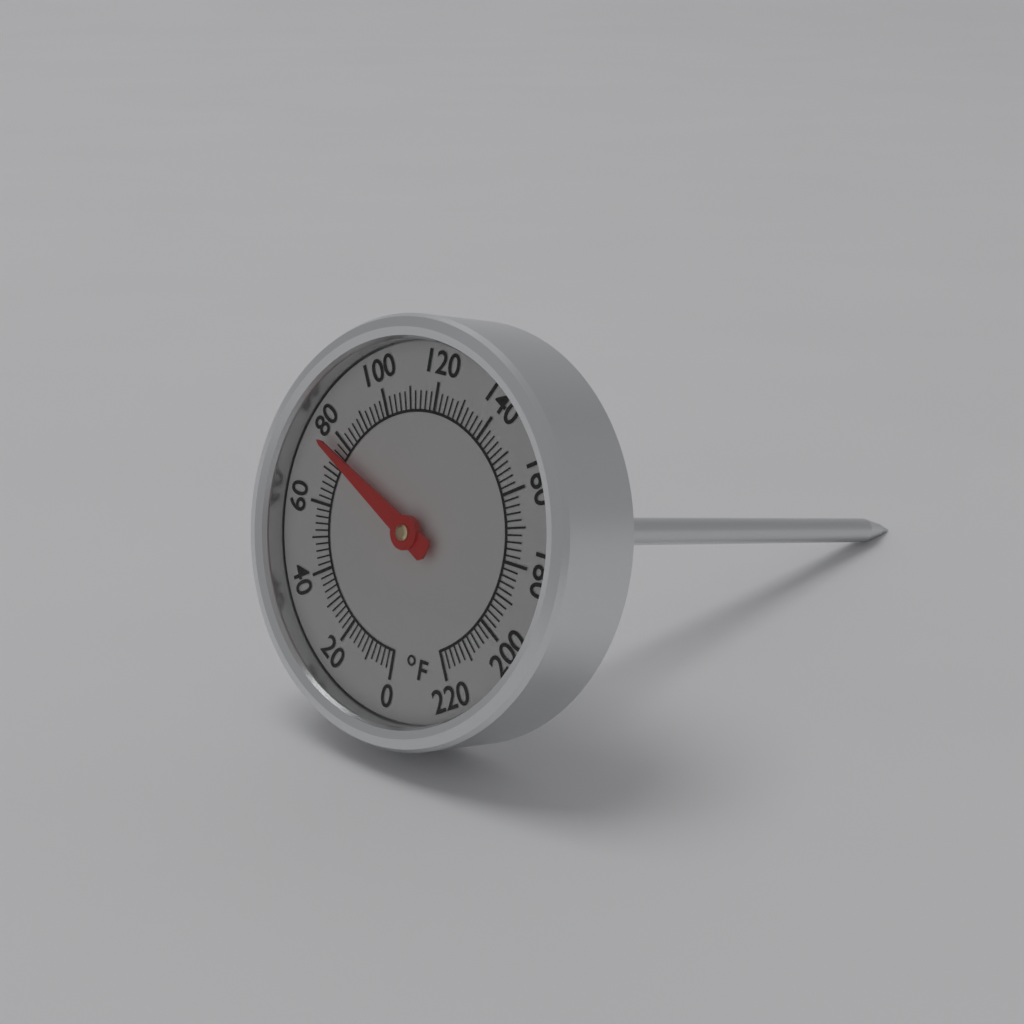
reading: 76 °F
